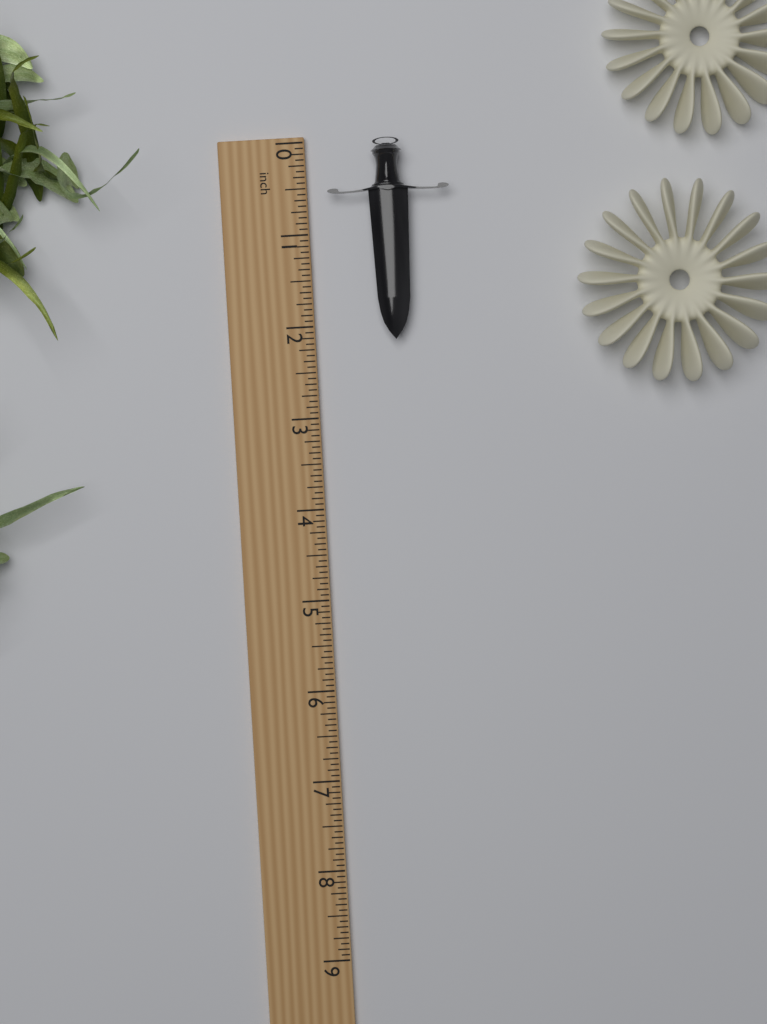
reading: 2.1875 inch
